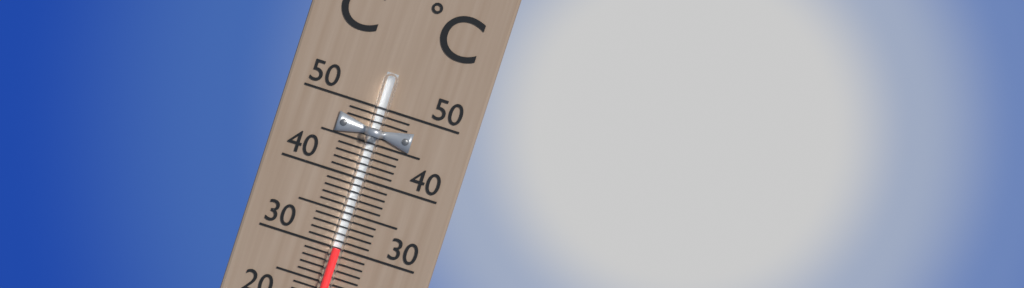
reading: 30 °C
